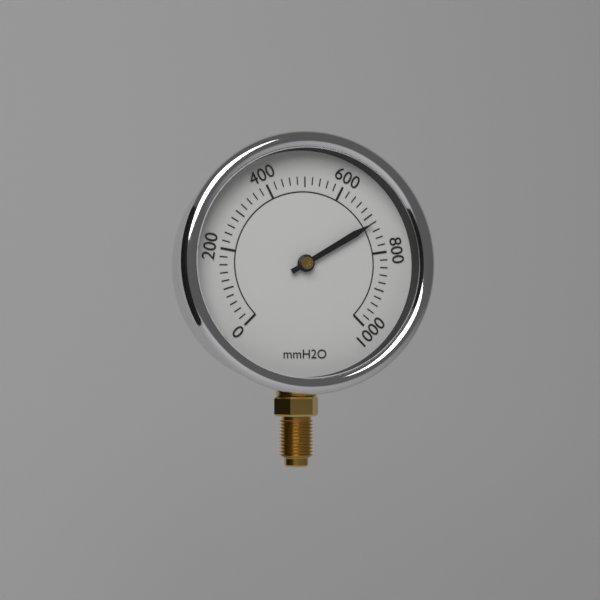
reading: 720 mmH2O
